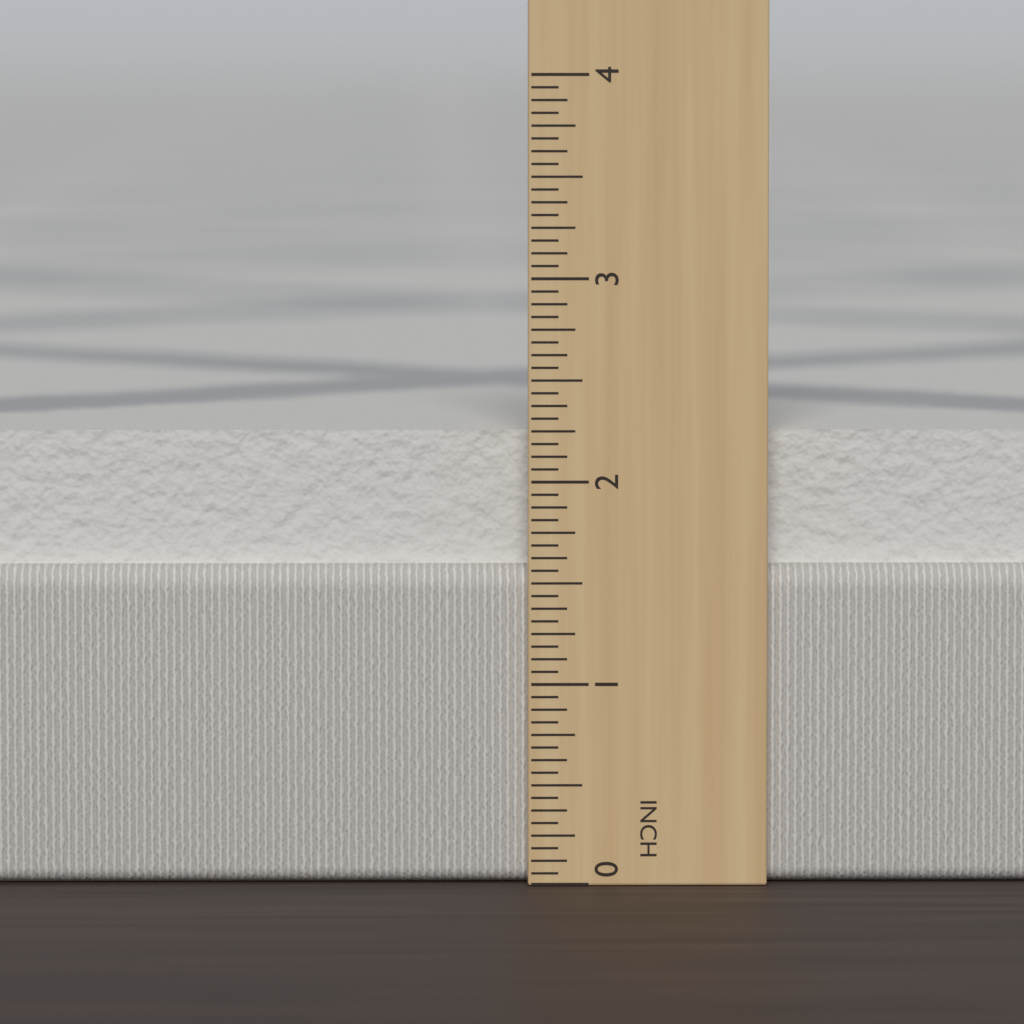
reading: 2.2500 in
